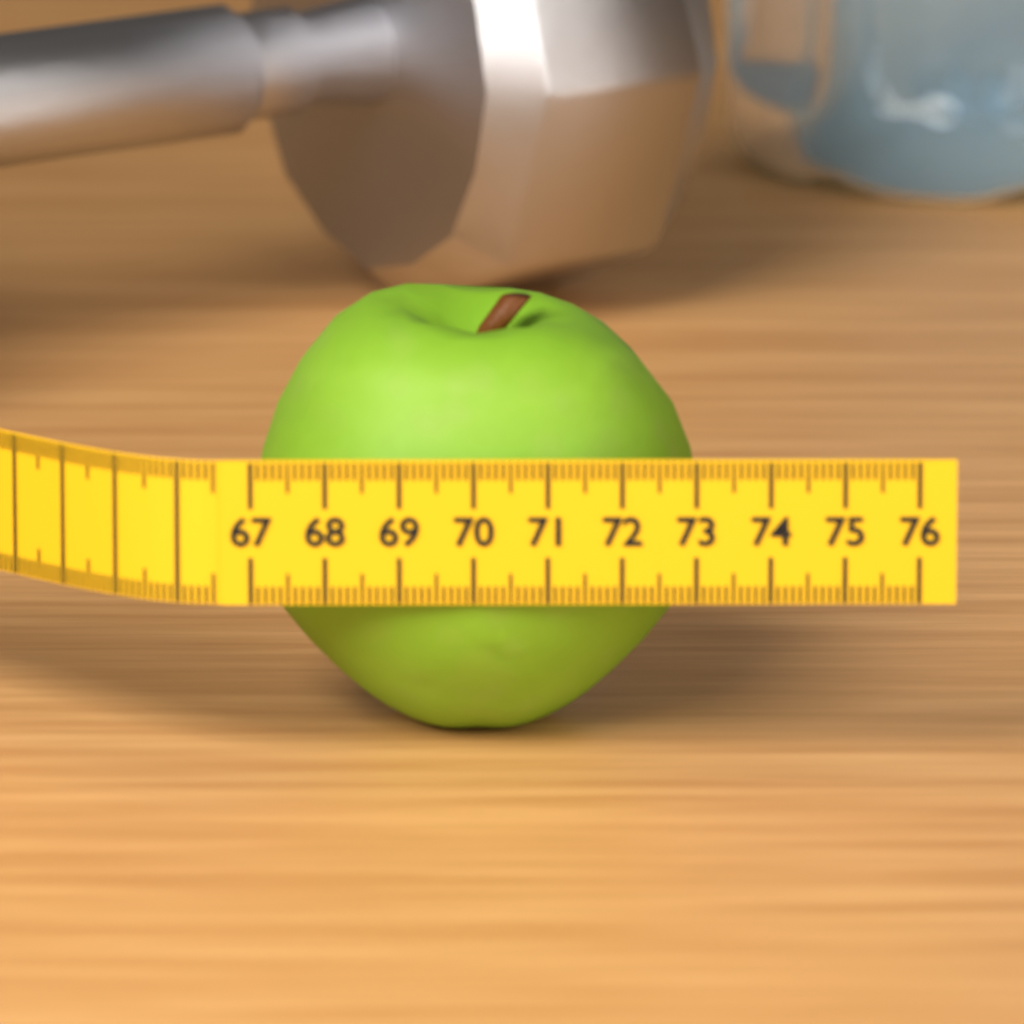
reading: 73.1 (no unit)
